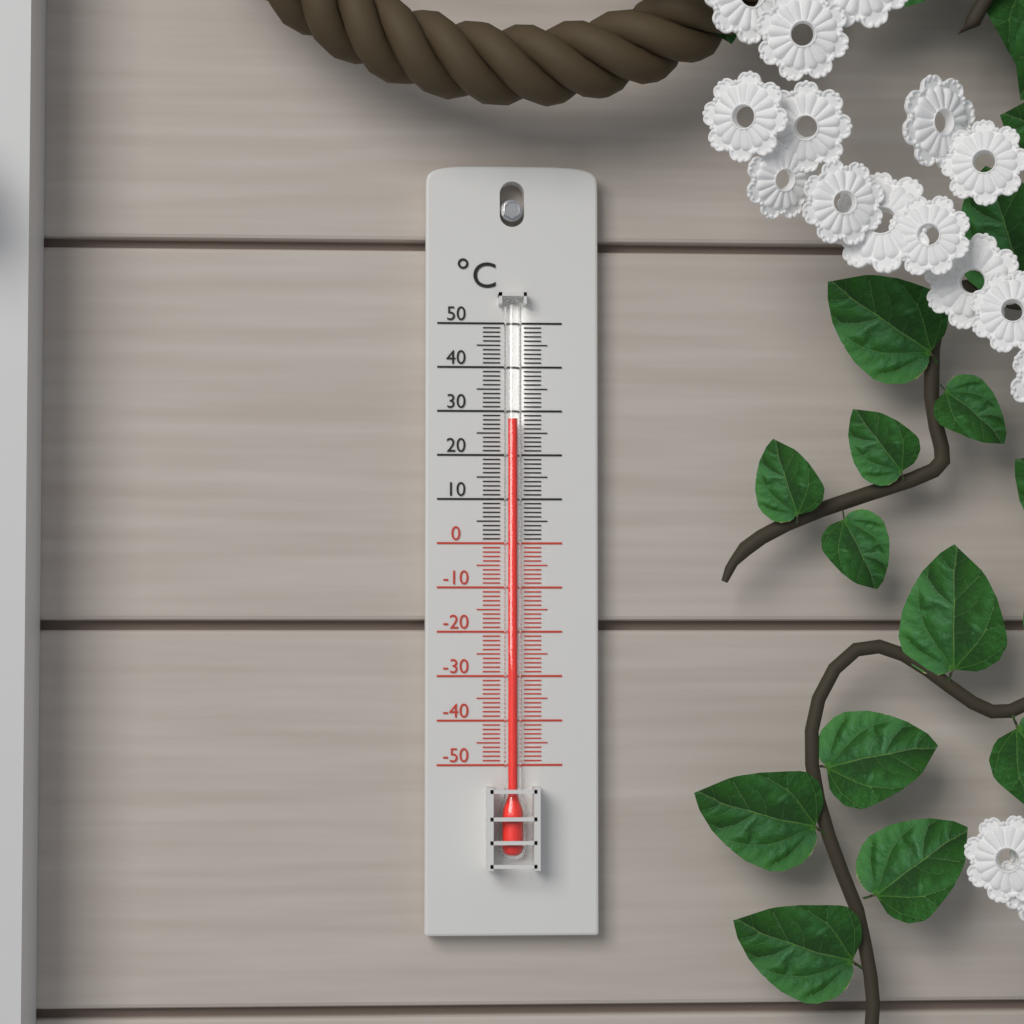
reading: 28 °C
